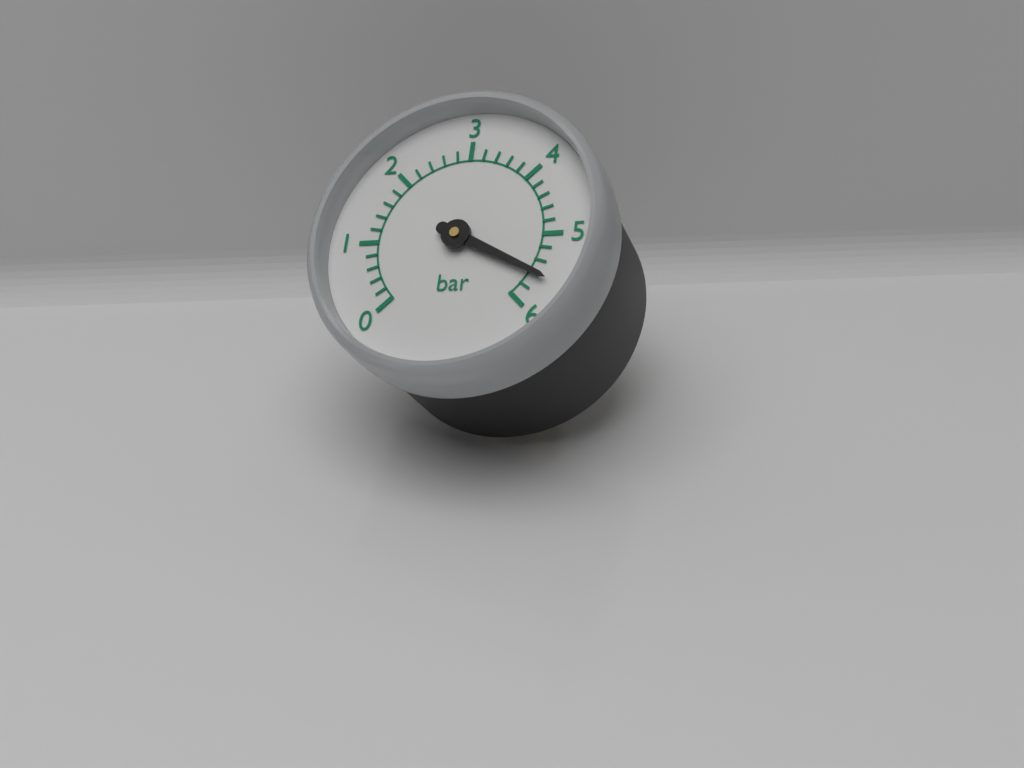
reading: 5.6 bar
